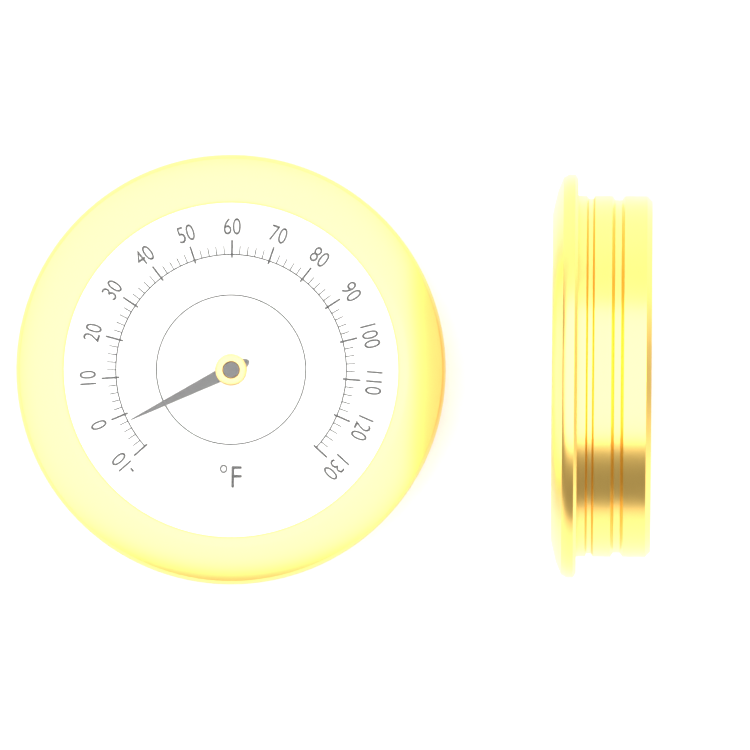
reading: -2 °F
